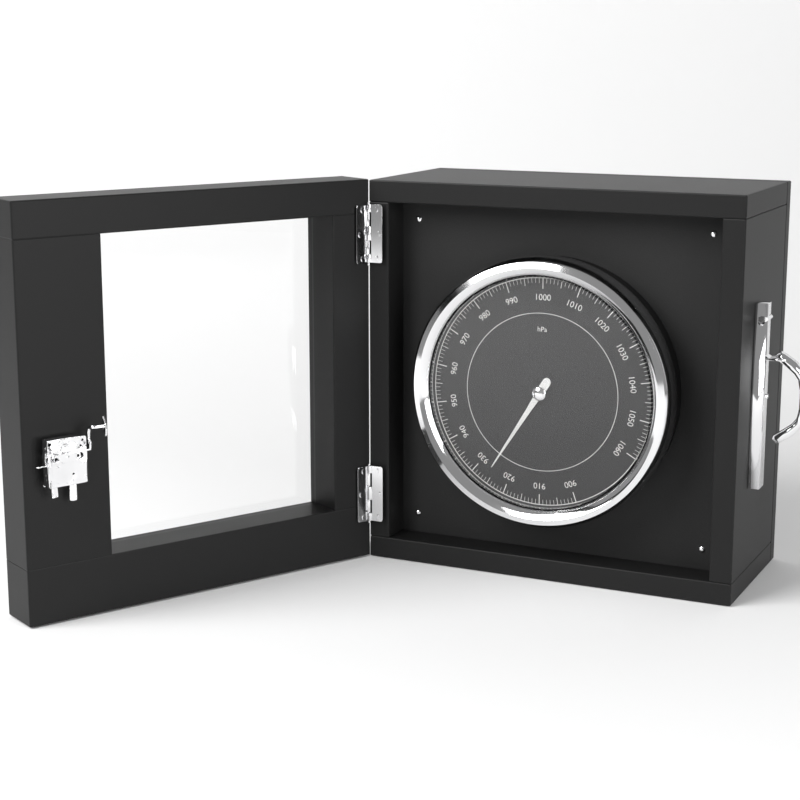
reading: 926 hPa
